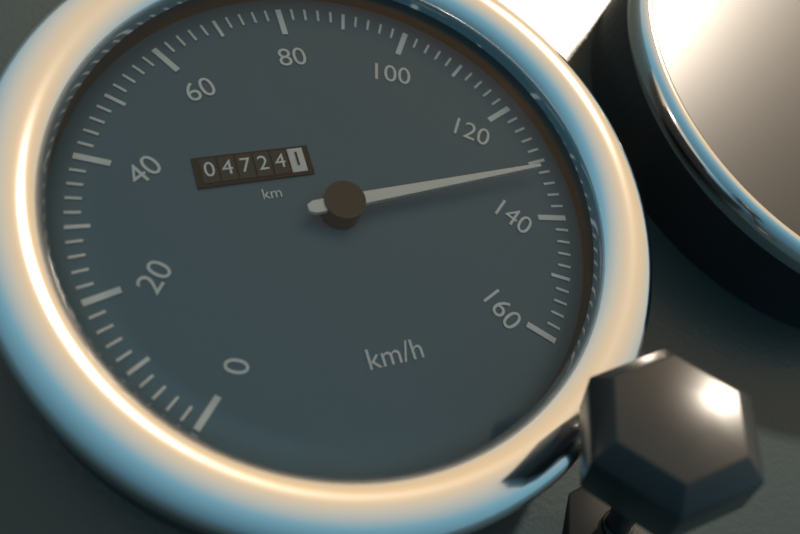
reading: 132 km/h
